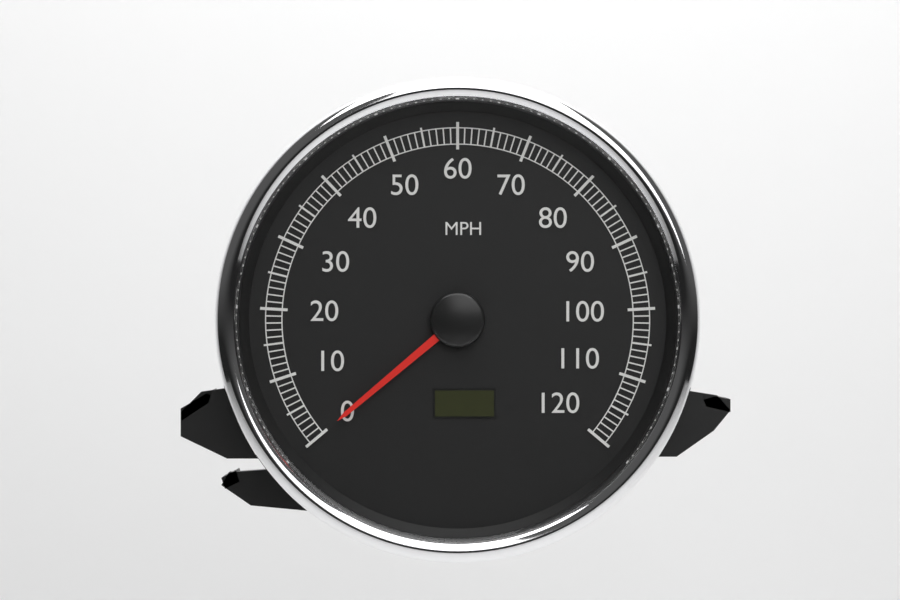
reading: 0 MPH
